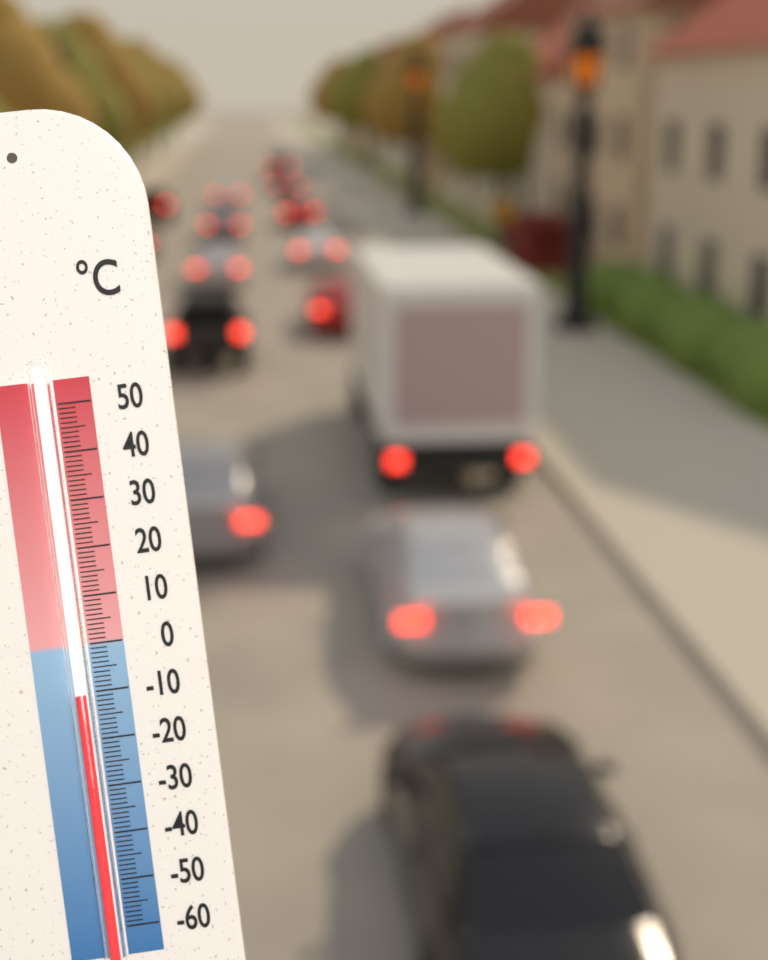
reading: -10 °C
